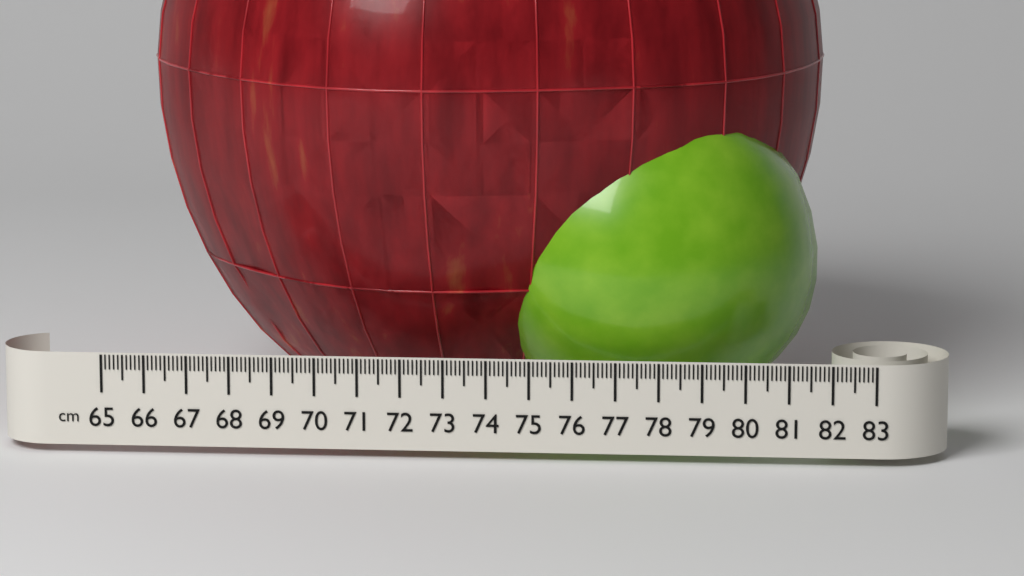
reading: 81.7 cm
